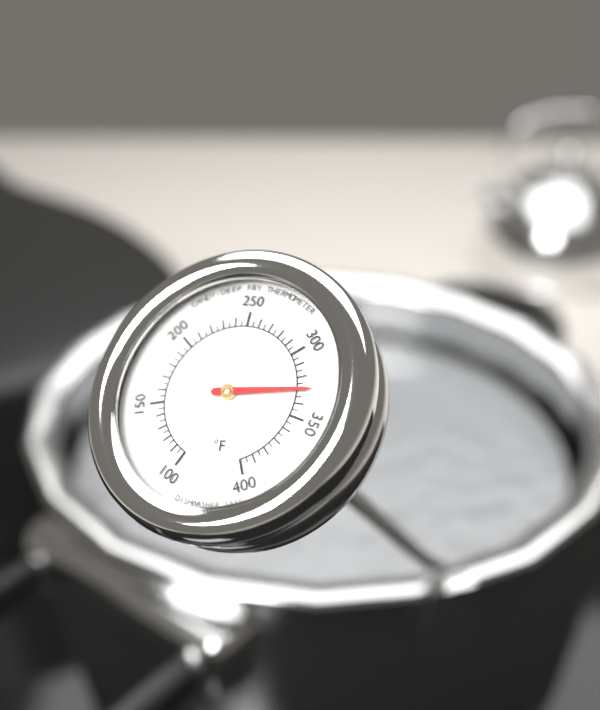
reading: 330 °F
